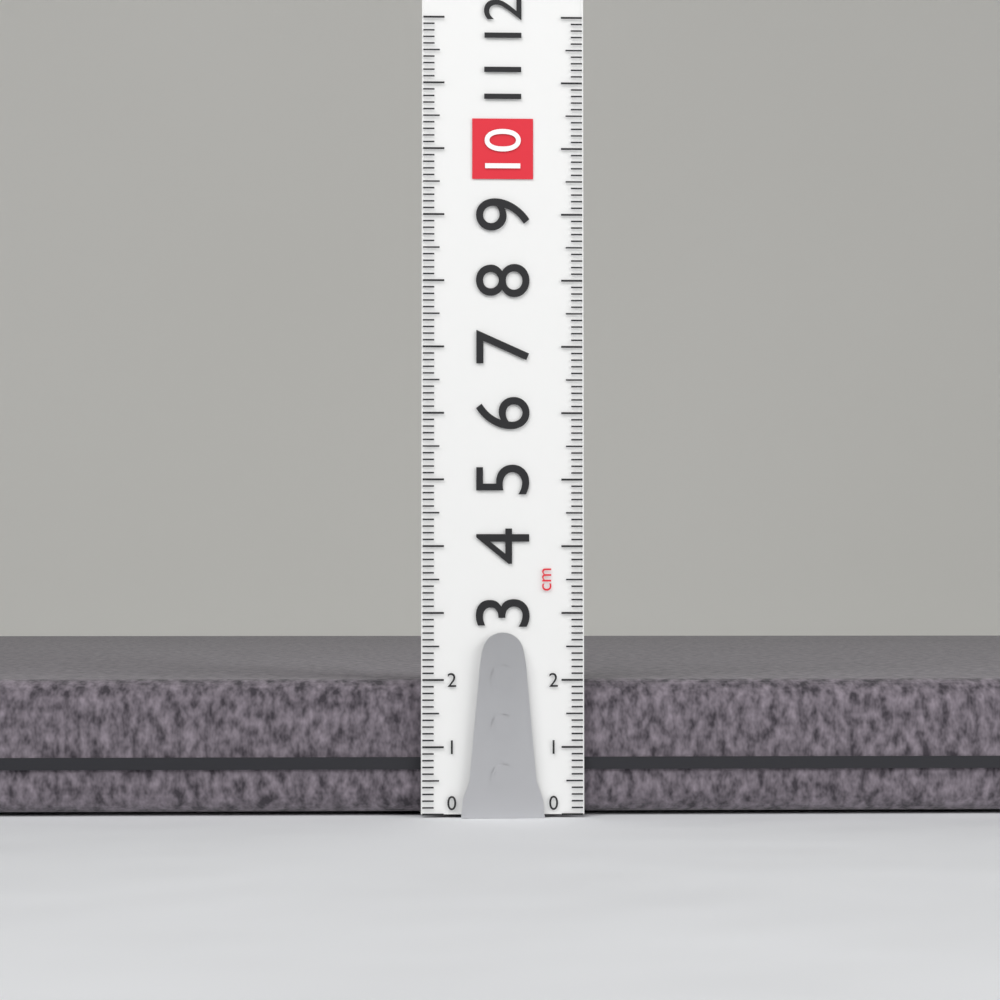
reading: 2.0 cm
